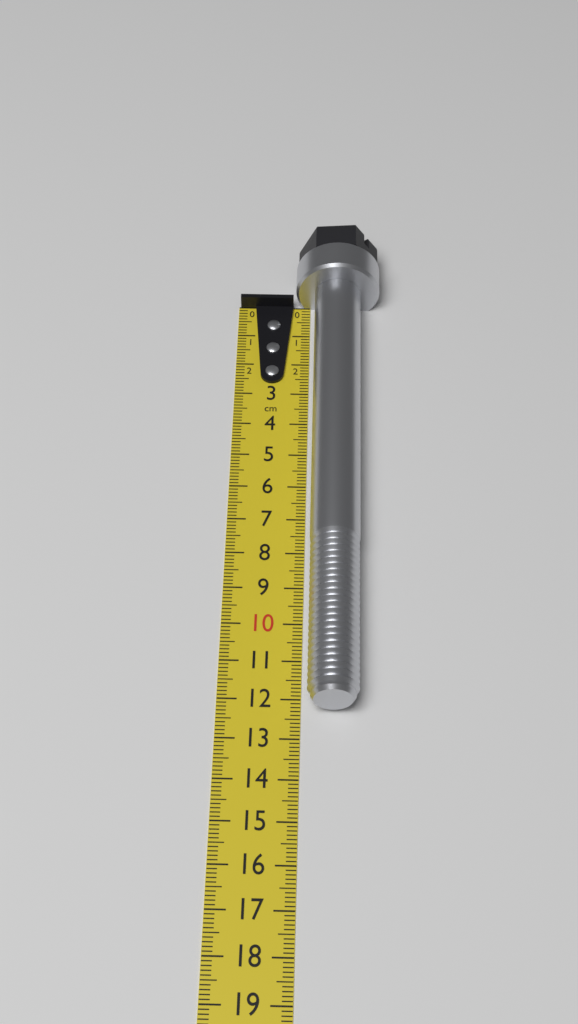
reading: 12.3 cm
